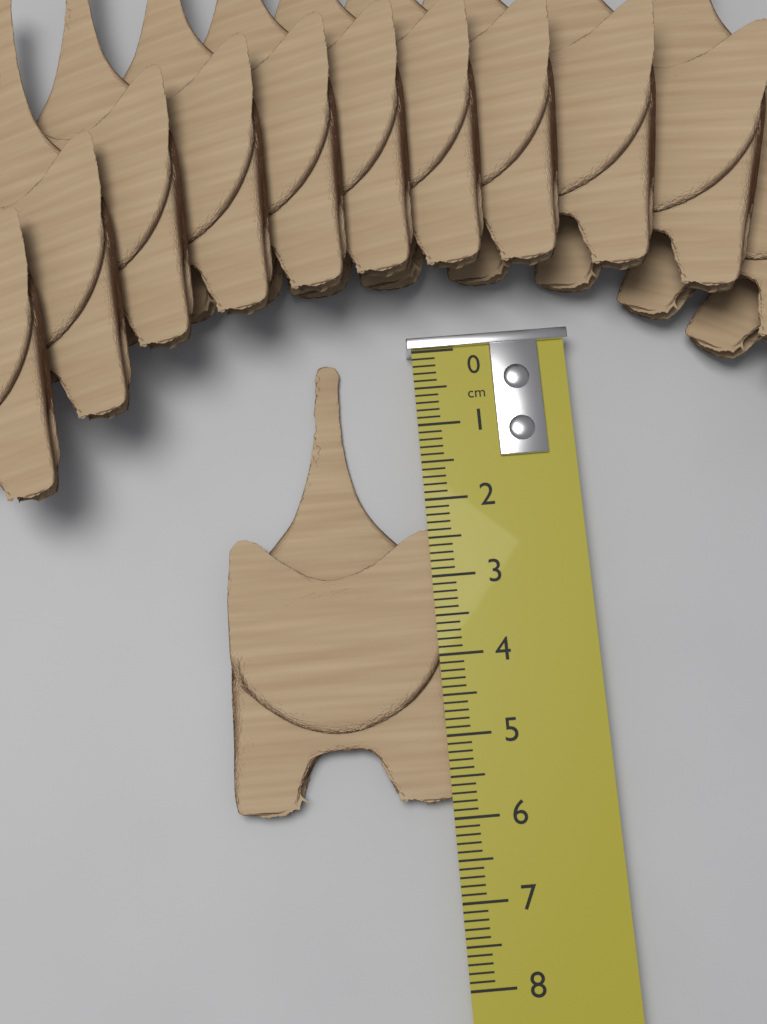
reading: 5.8 cm
